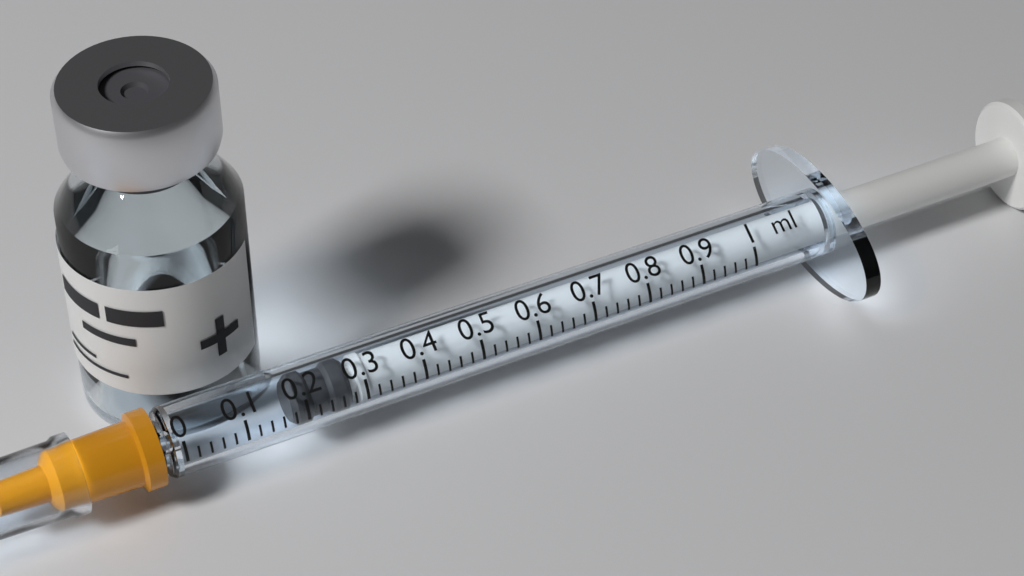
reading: 0.18 ml
